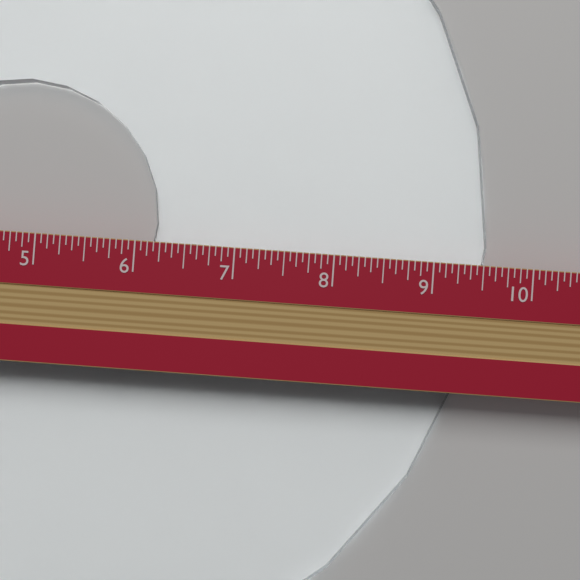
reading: 9.5625 in
